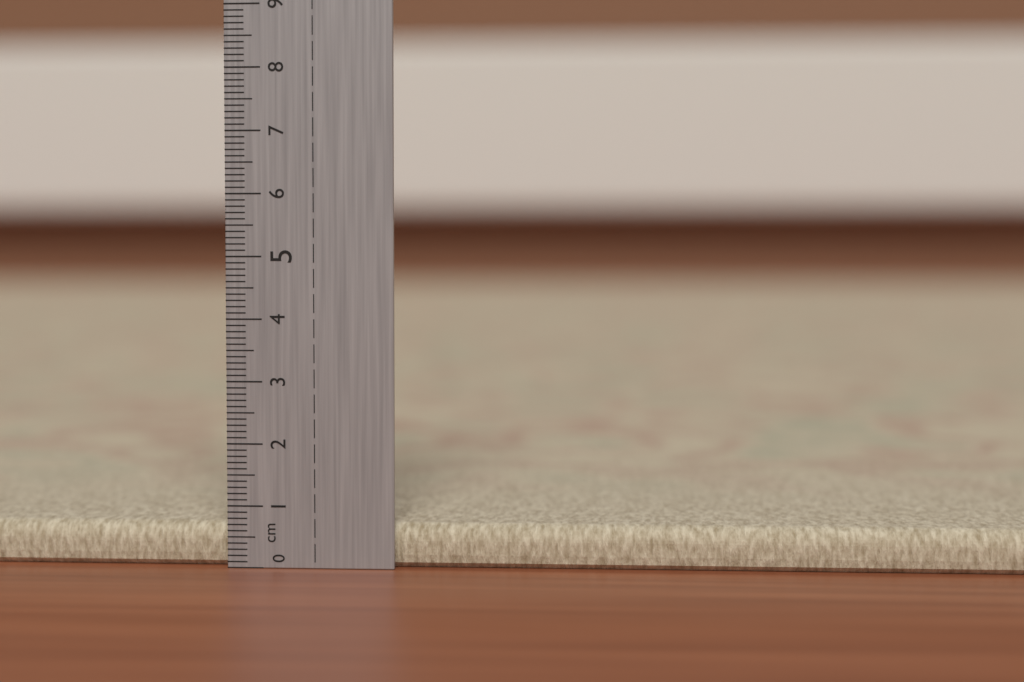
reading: 0.7 cm
